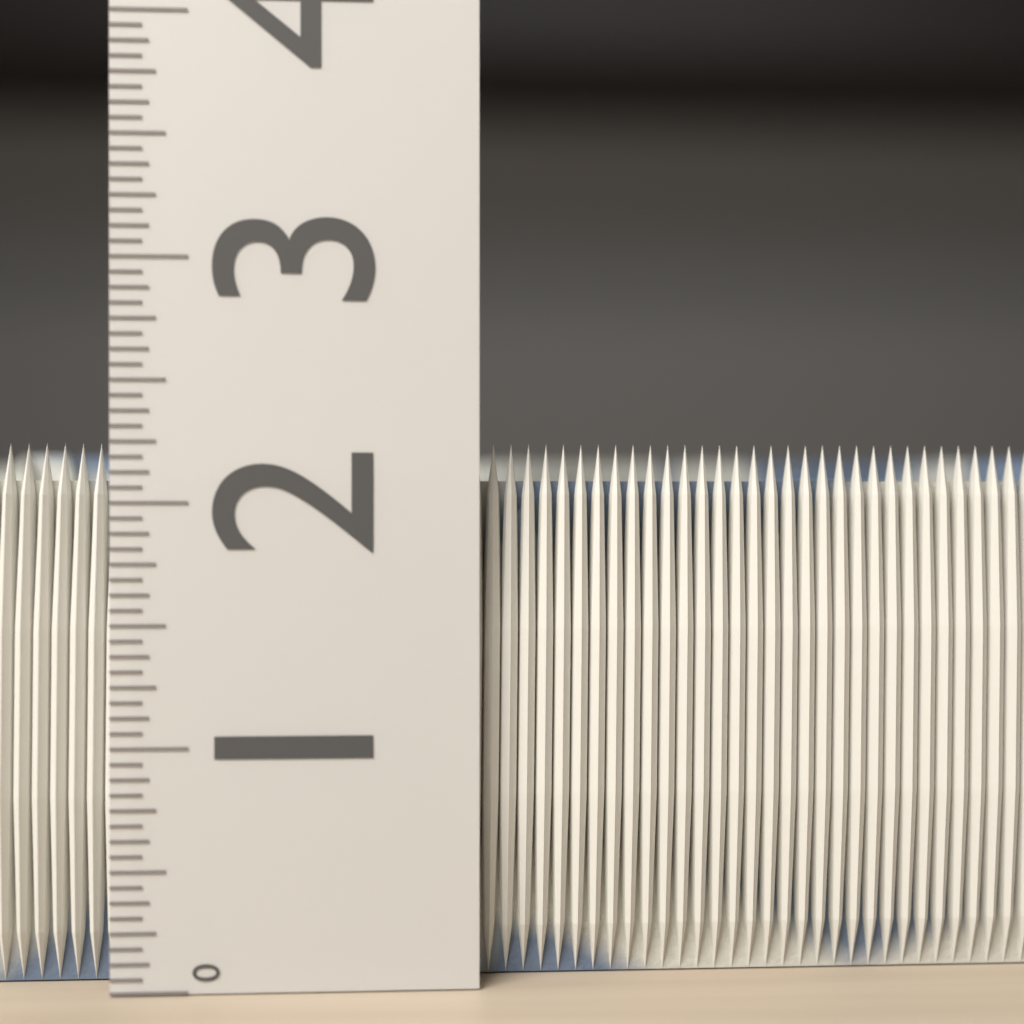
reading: 2.2500 (no unit)
